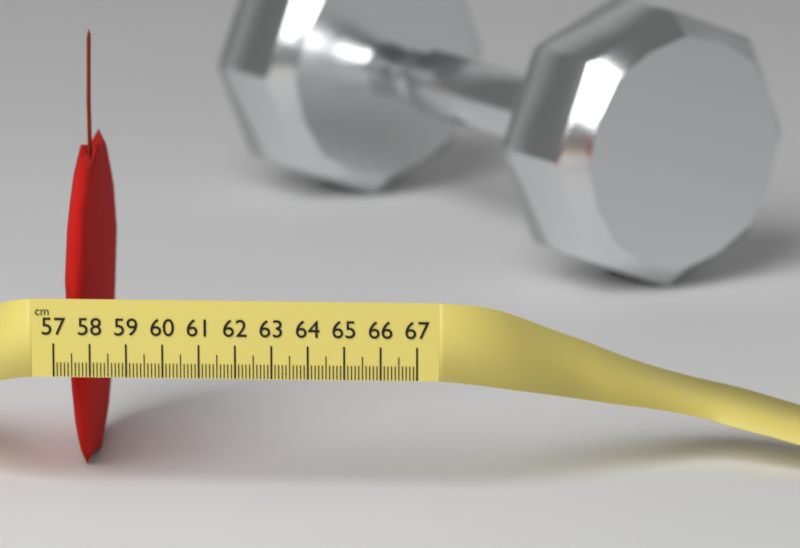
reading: 58.1 cm
